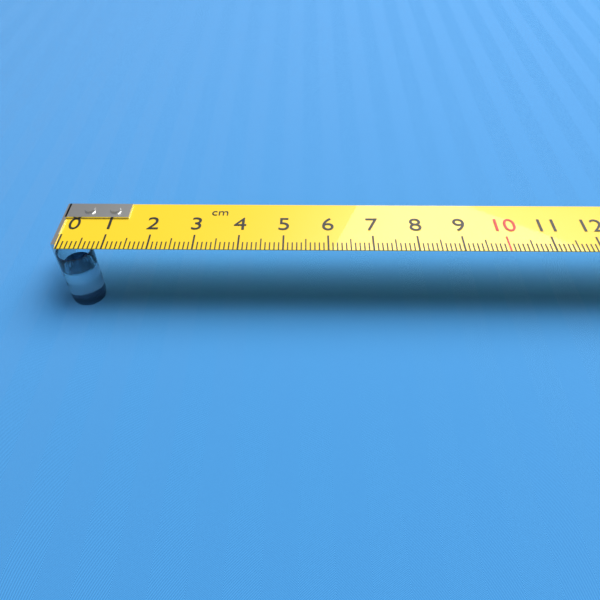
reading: 0.8 cm
